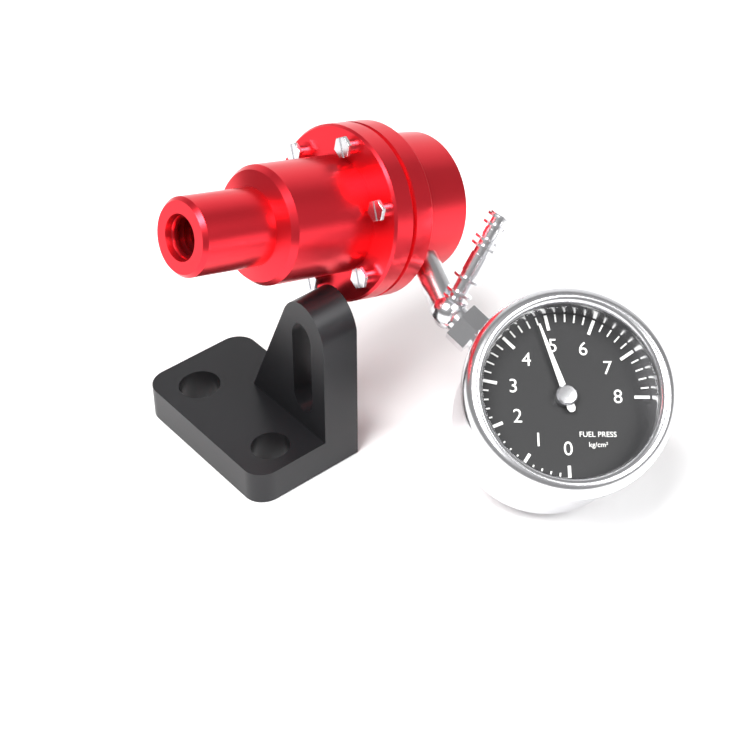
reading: 4.8 kg/cm²
